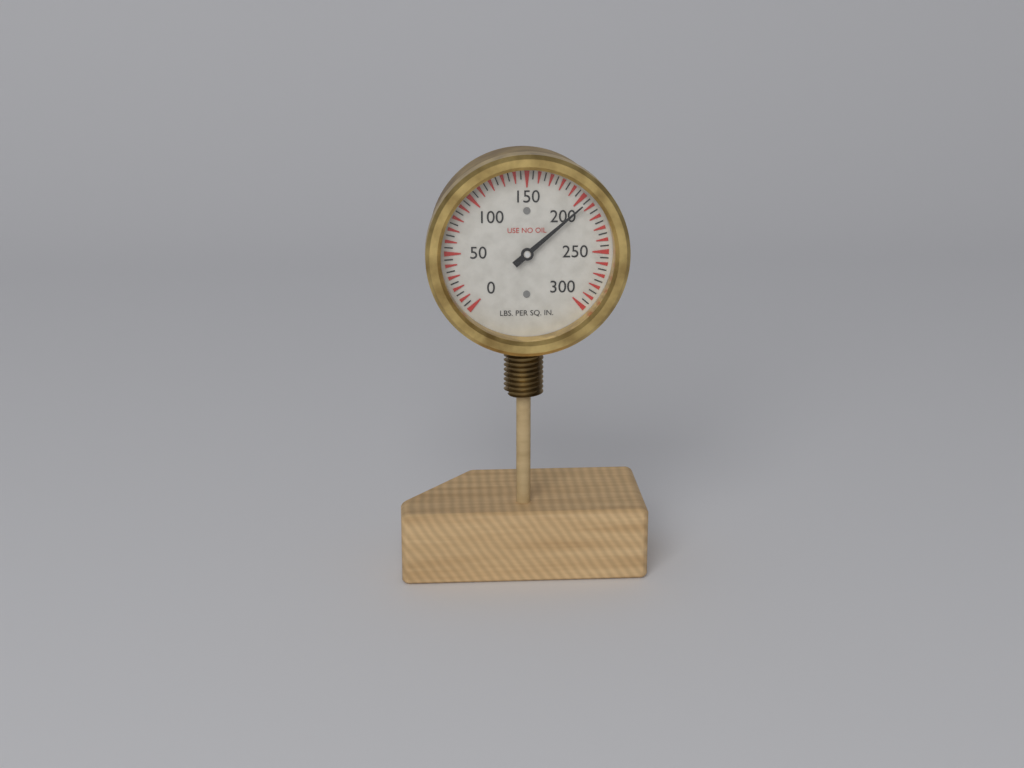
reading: 205 psi
